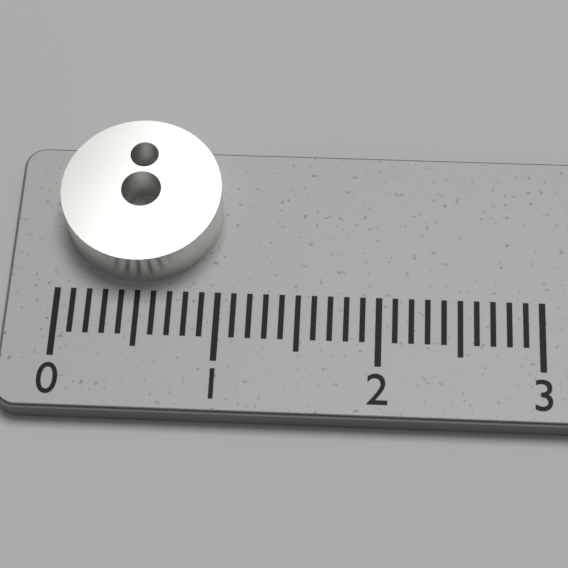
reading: 1.0 (no unit)
